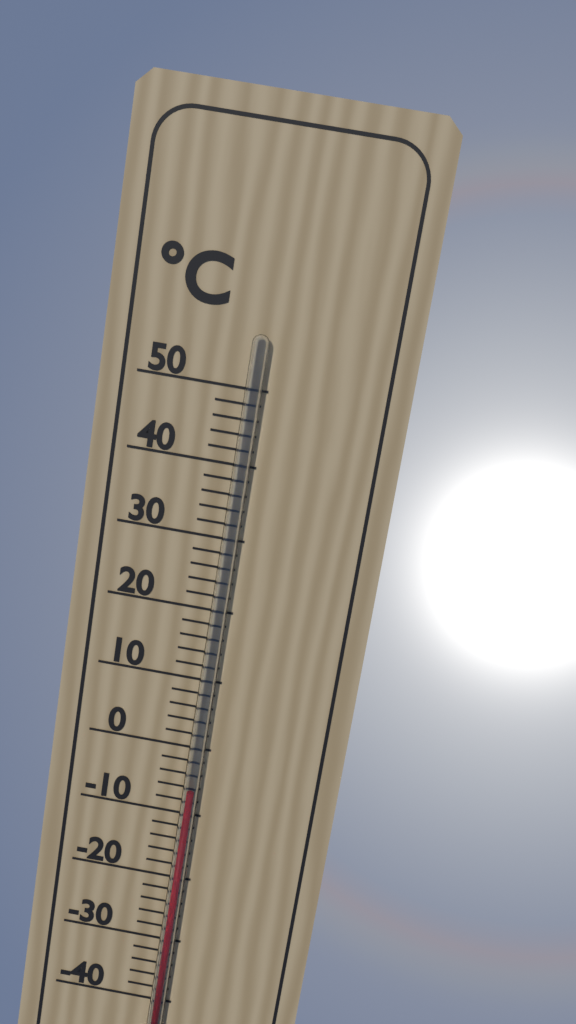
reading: -6 °C
